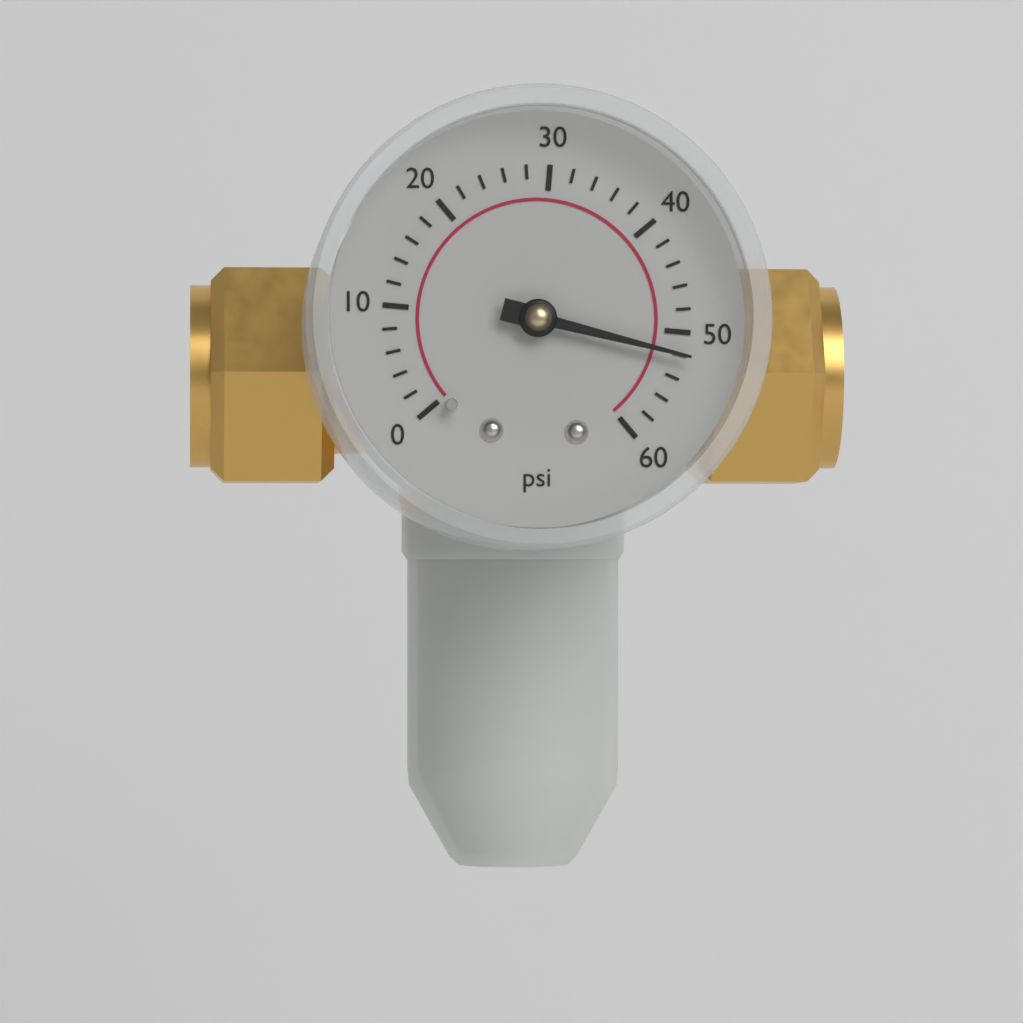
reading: 52 psi
